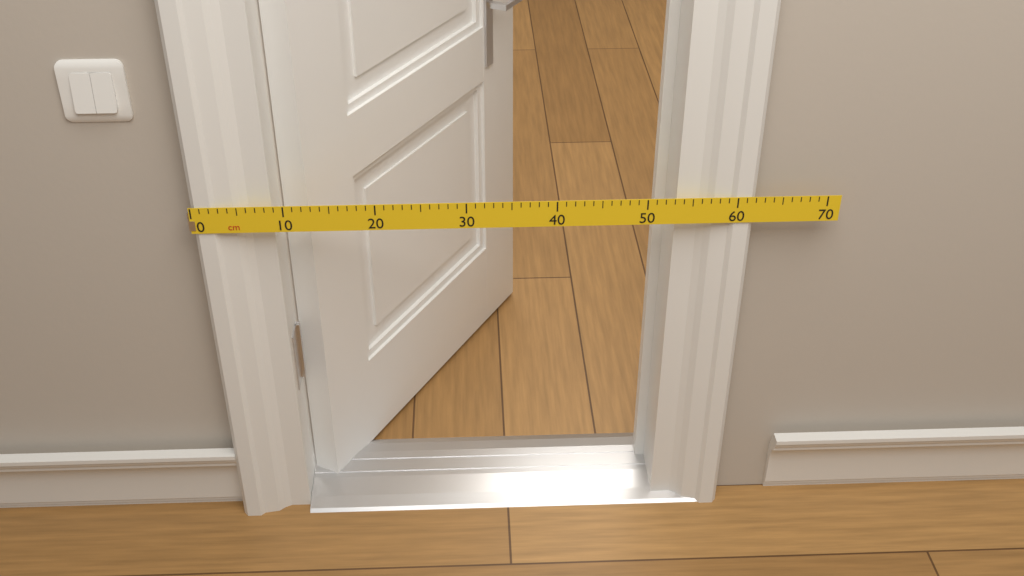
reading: 62 cm
